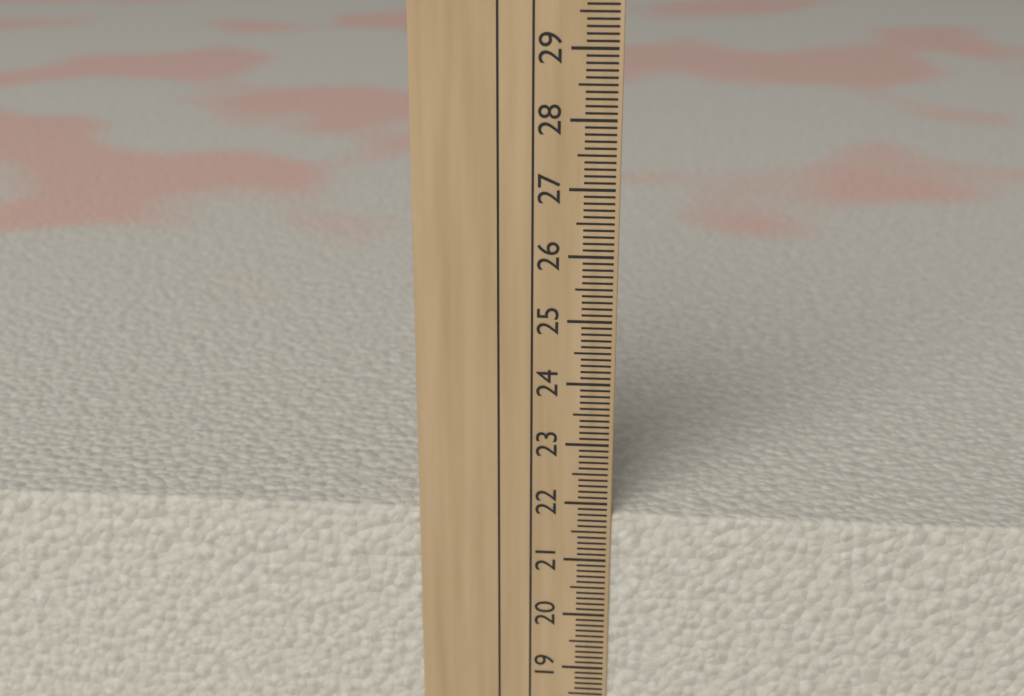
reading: 21.8 cm
